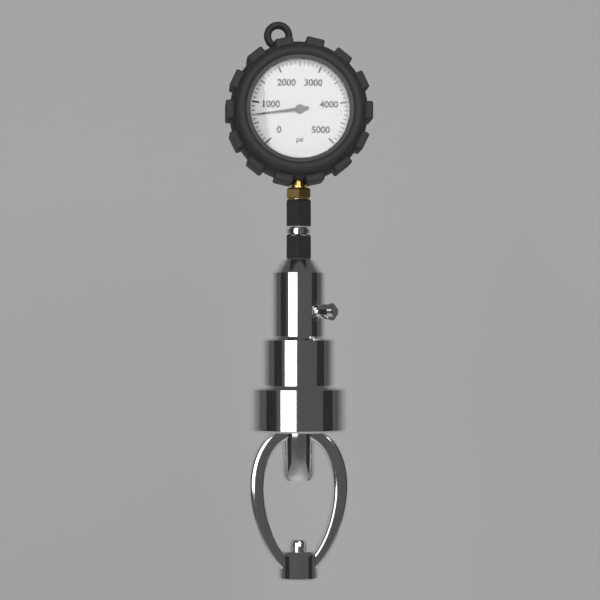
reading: 700 psi
